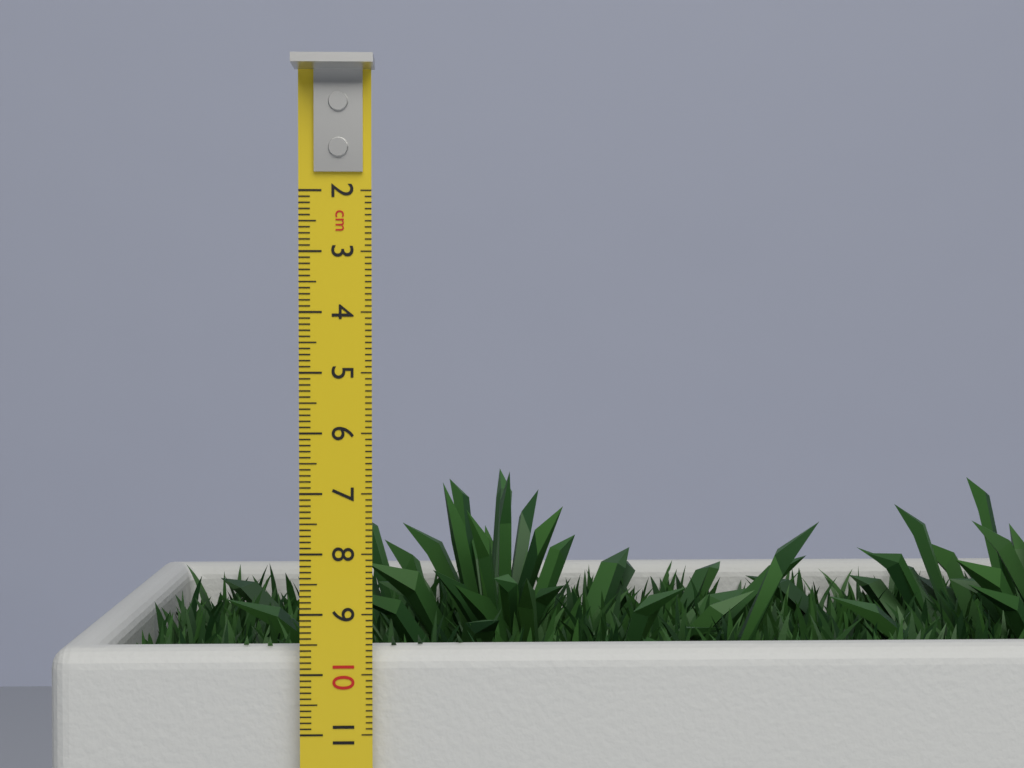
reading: 9.4 cm
